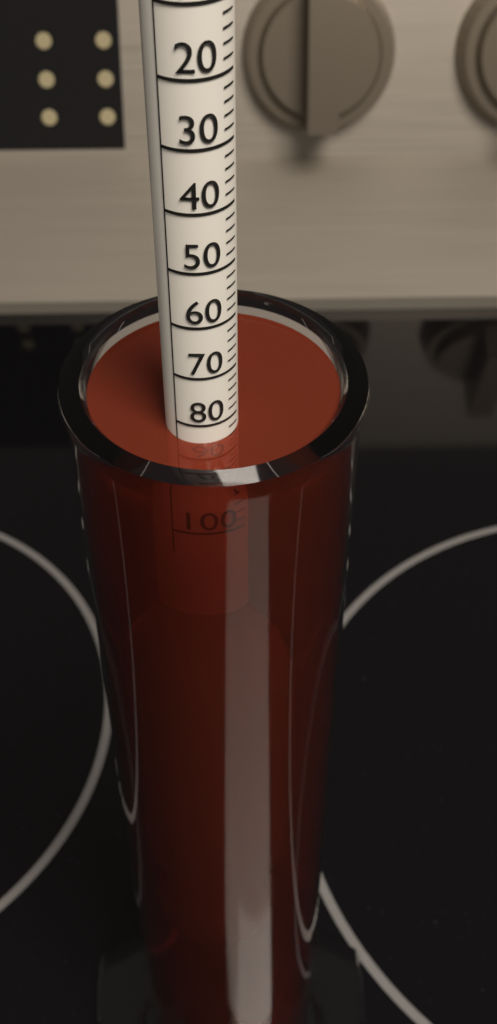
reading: 84 (no unit)
